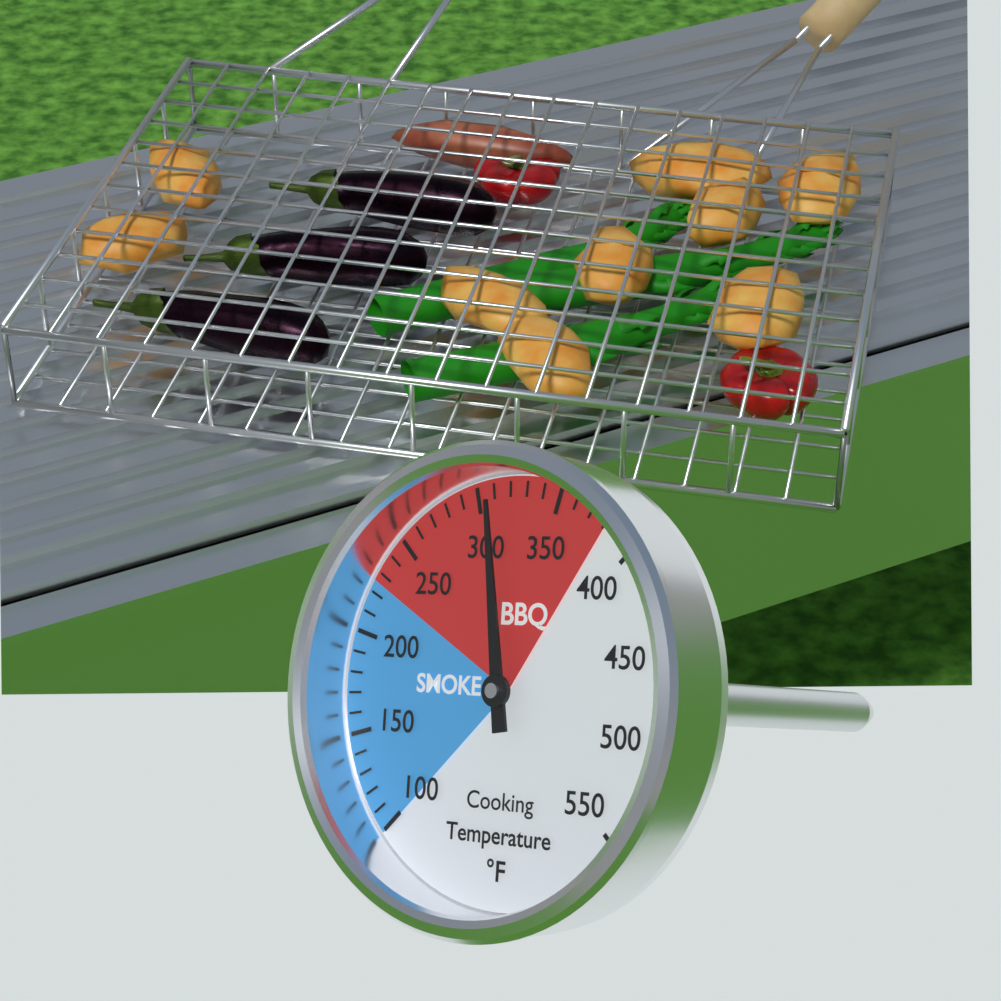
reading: 310 °F
